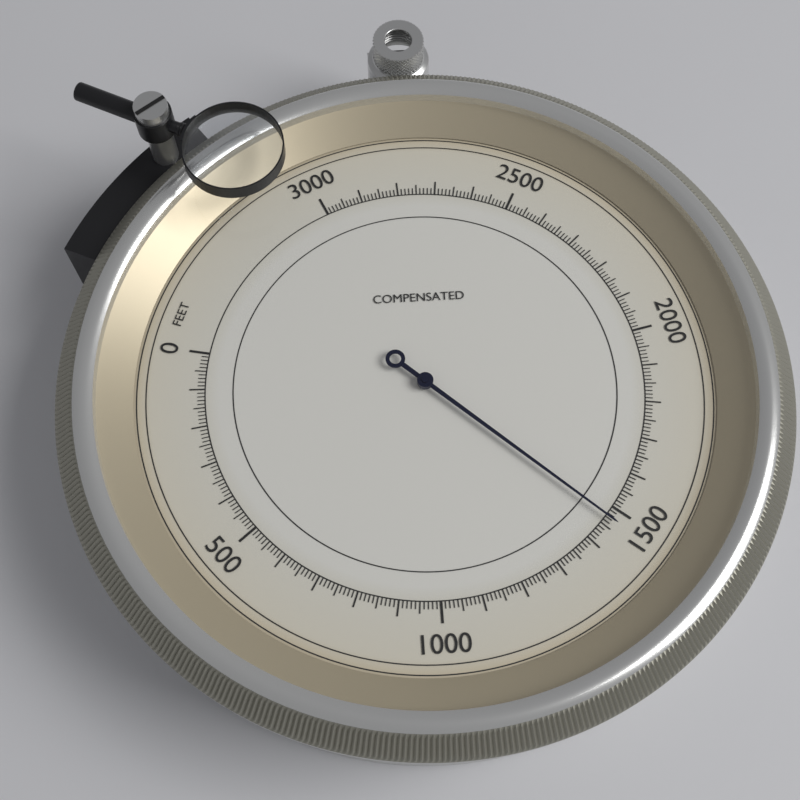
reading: 1470 feet
